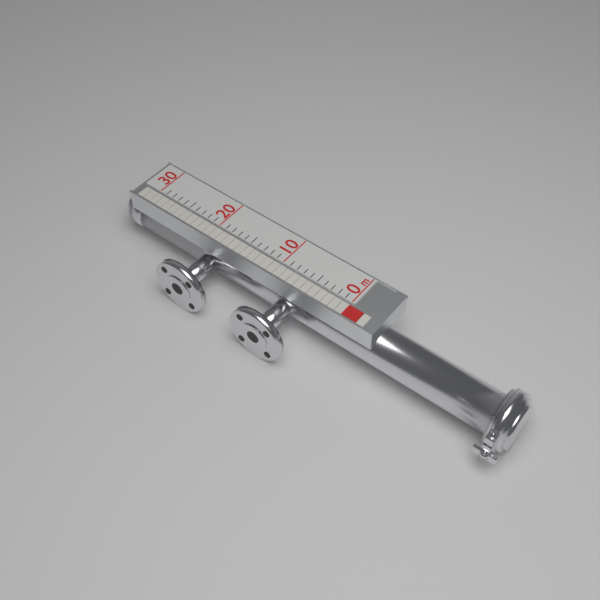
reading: 0 m
